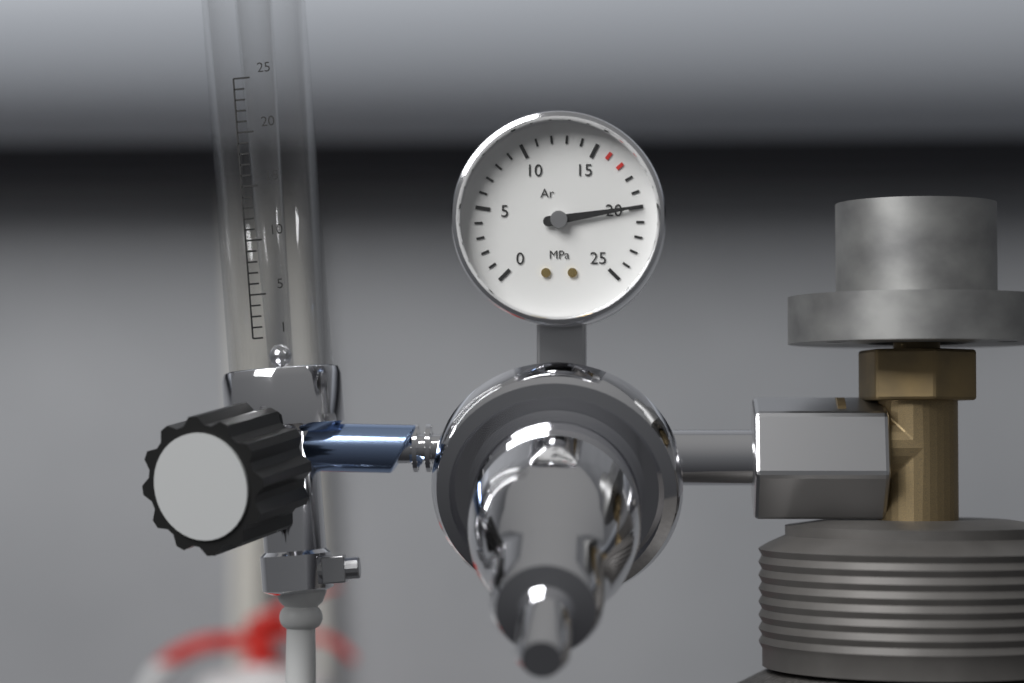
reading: 20 MPa
